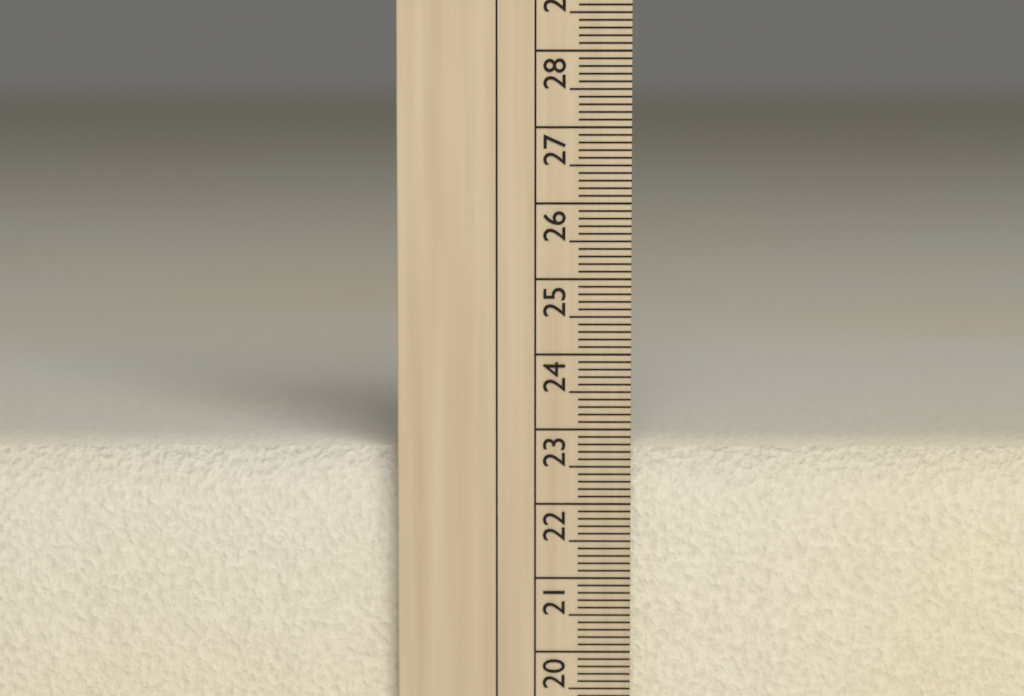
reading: 22.7 cm
